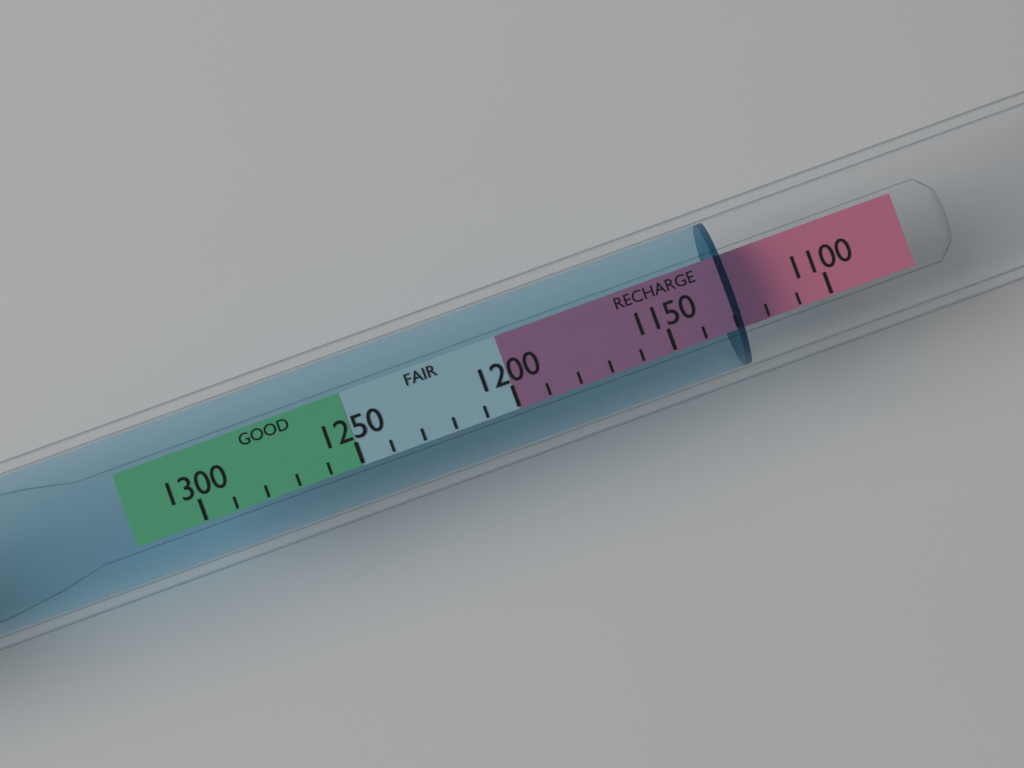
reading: 1130 (no unit)
